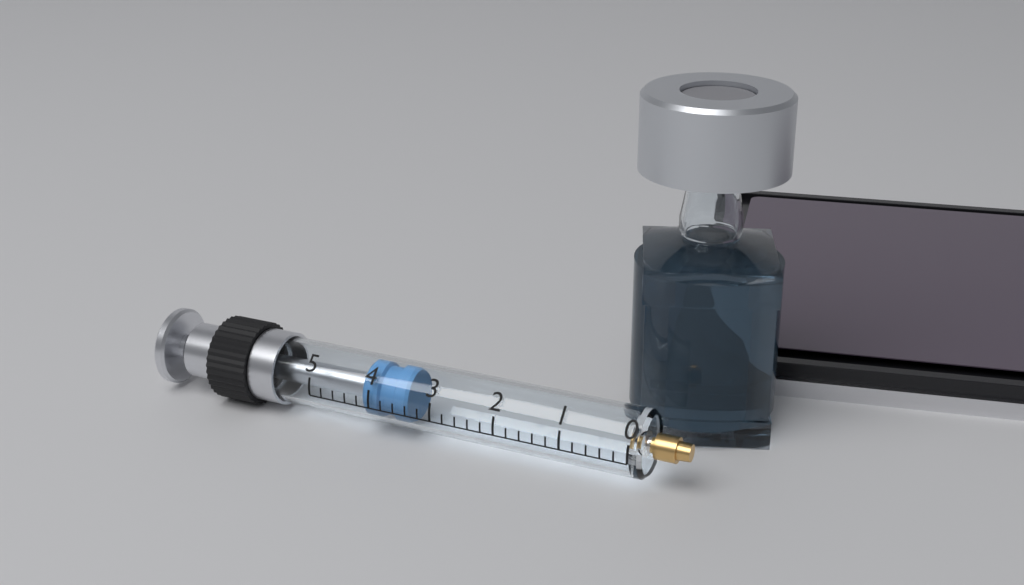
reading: 3.4 (no unit)
